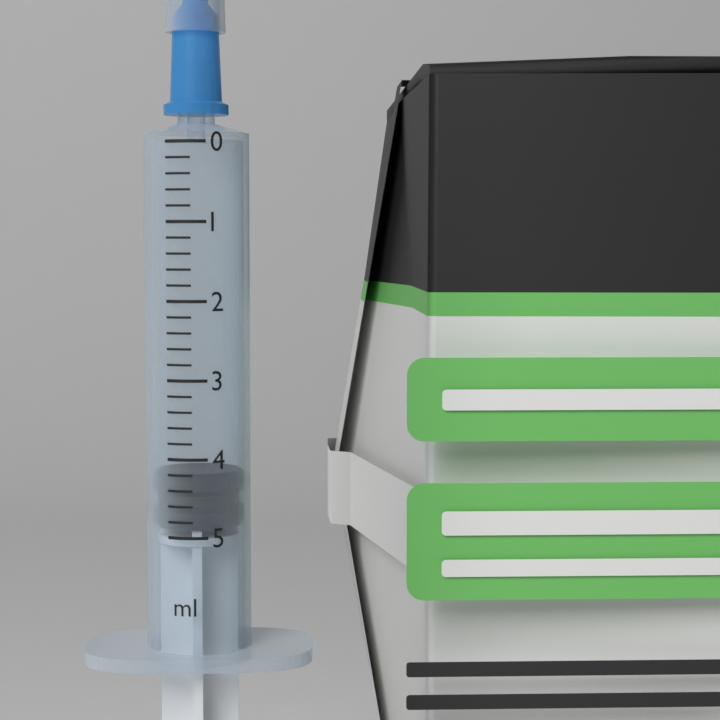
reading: 4.2 ml
